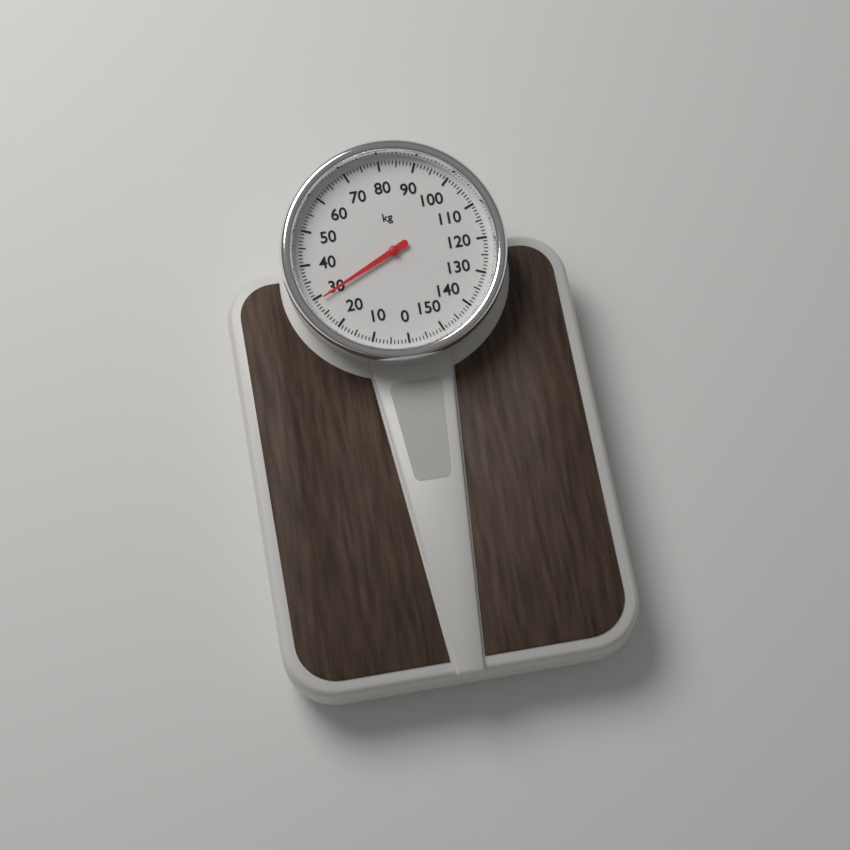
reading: 29 kg
